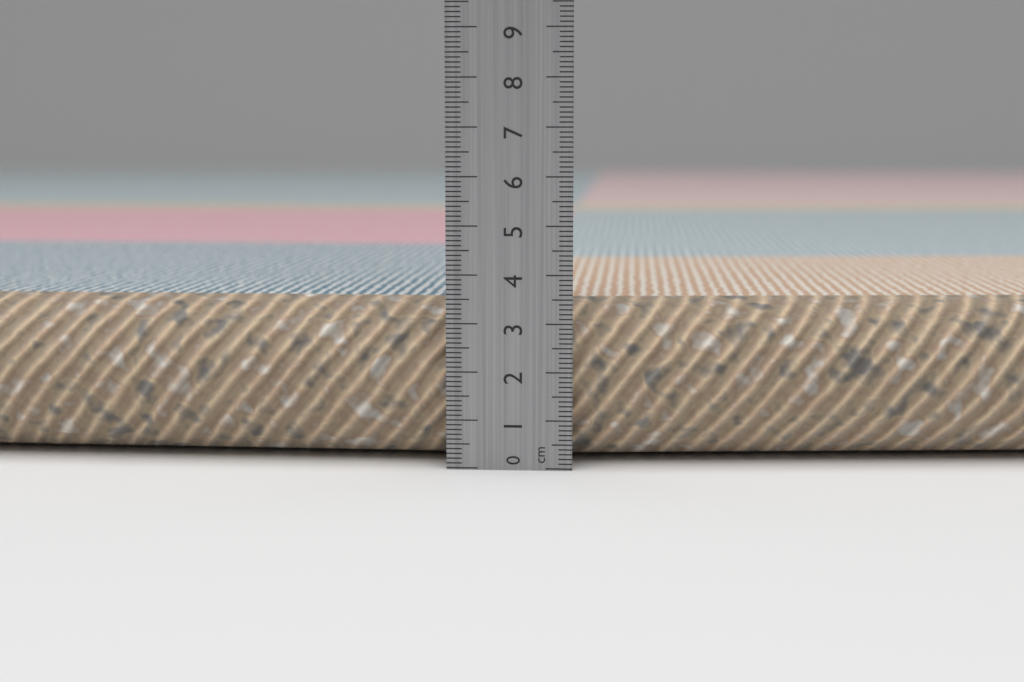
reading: 3.4 cm
